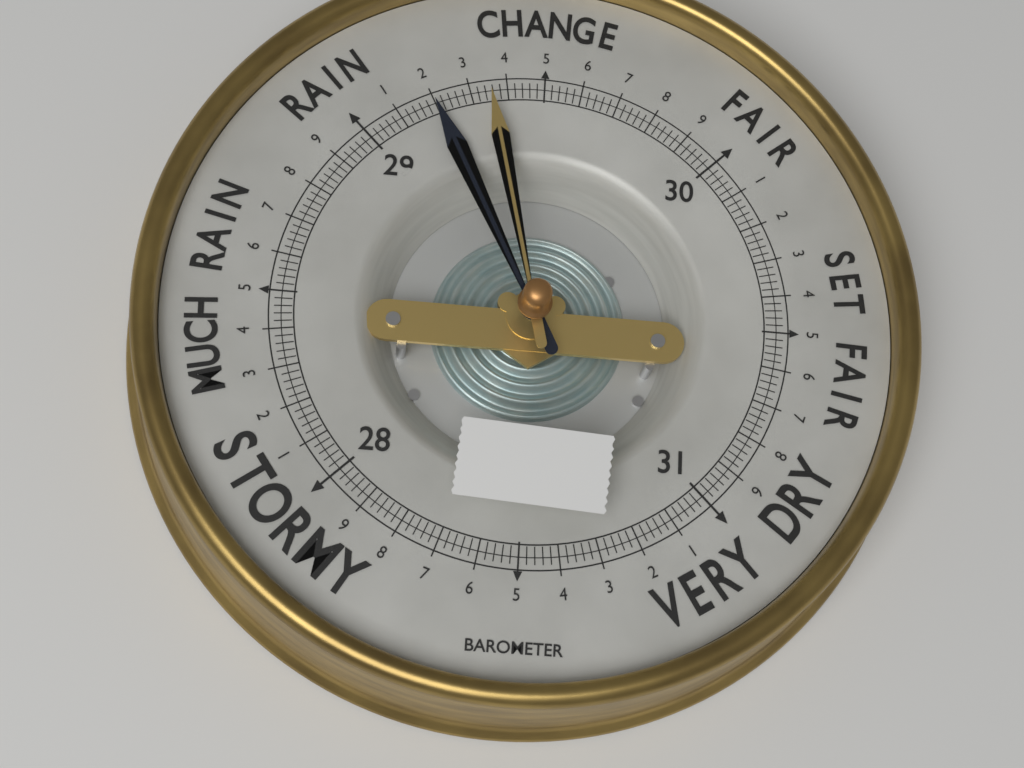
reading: 29.20 (no unit)
